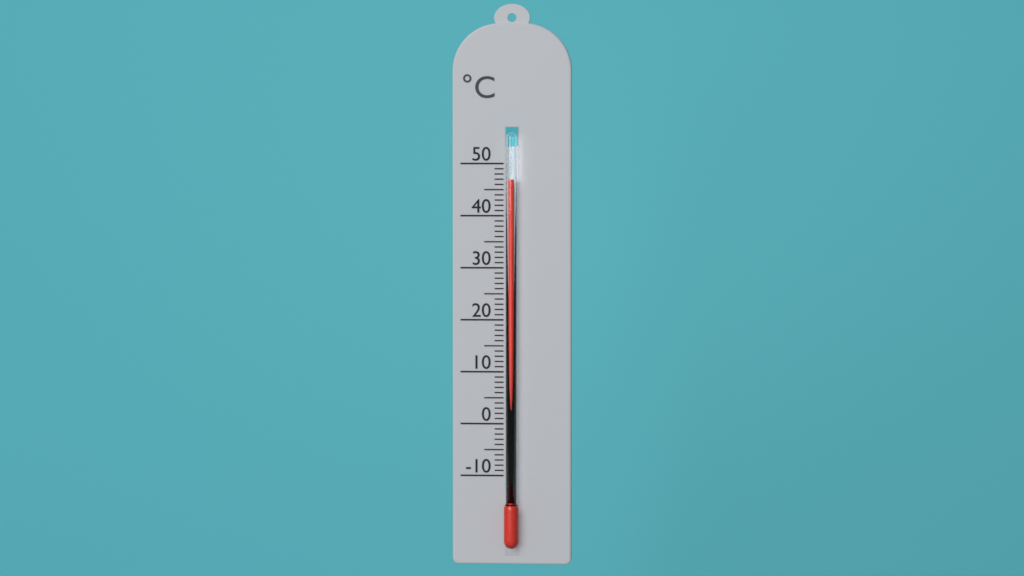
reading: 47 °C
